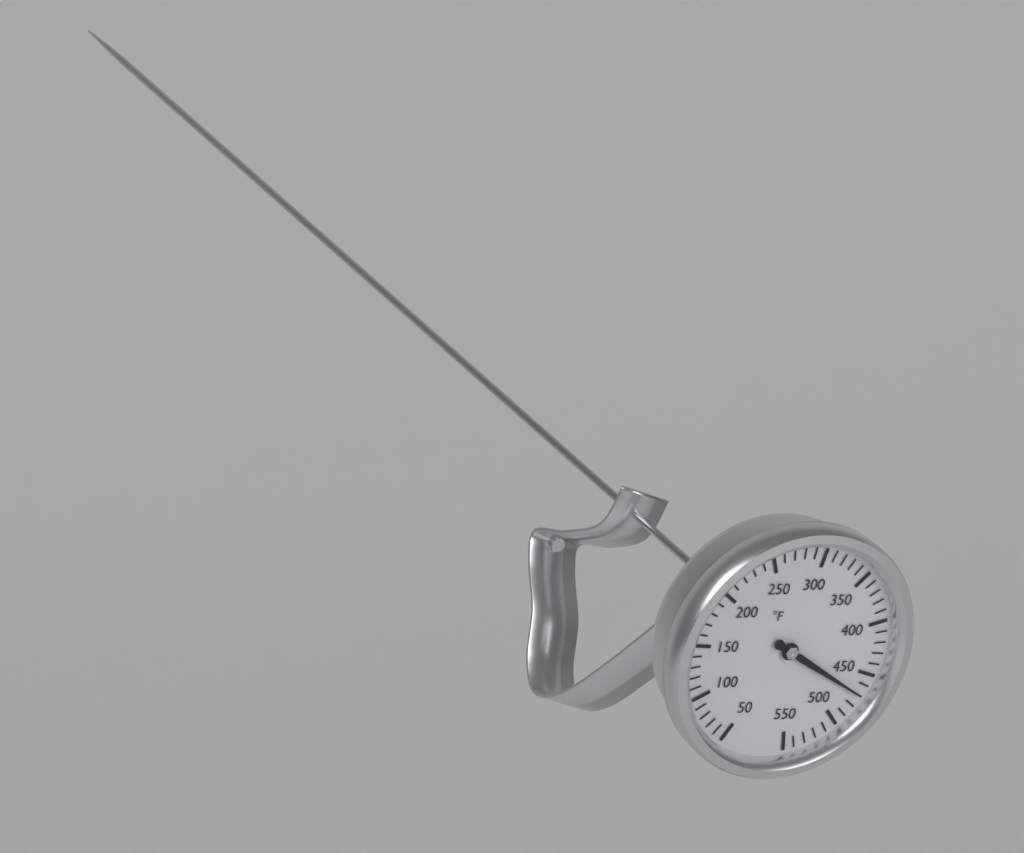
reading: 470 °F
